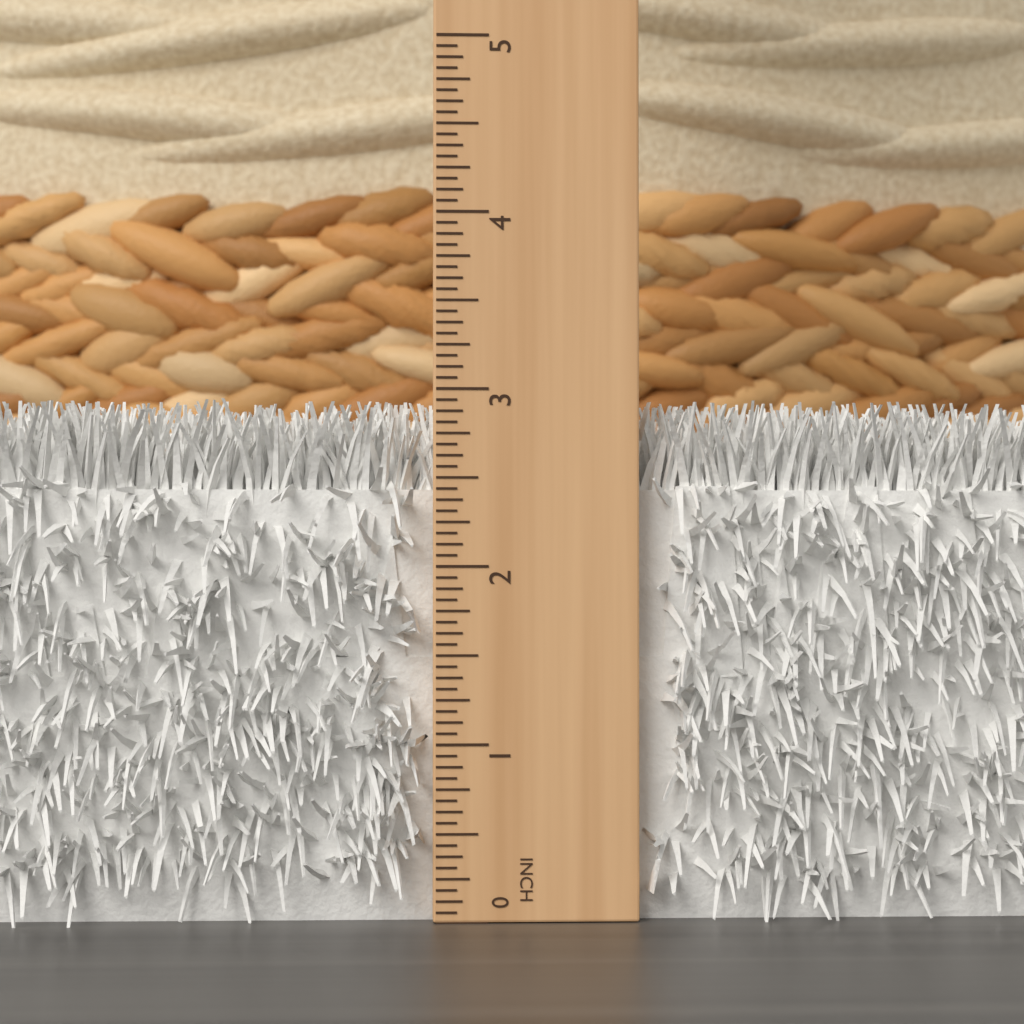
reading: 2.9375 in
